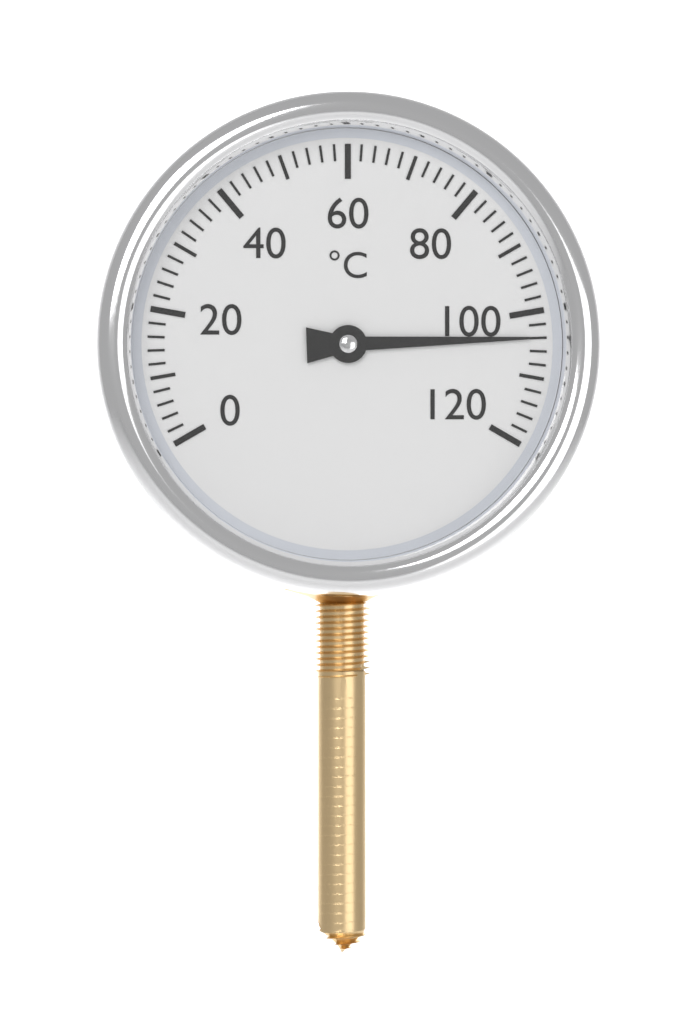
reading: 104 °C
